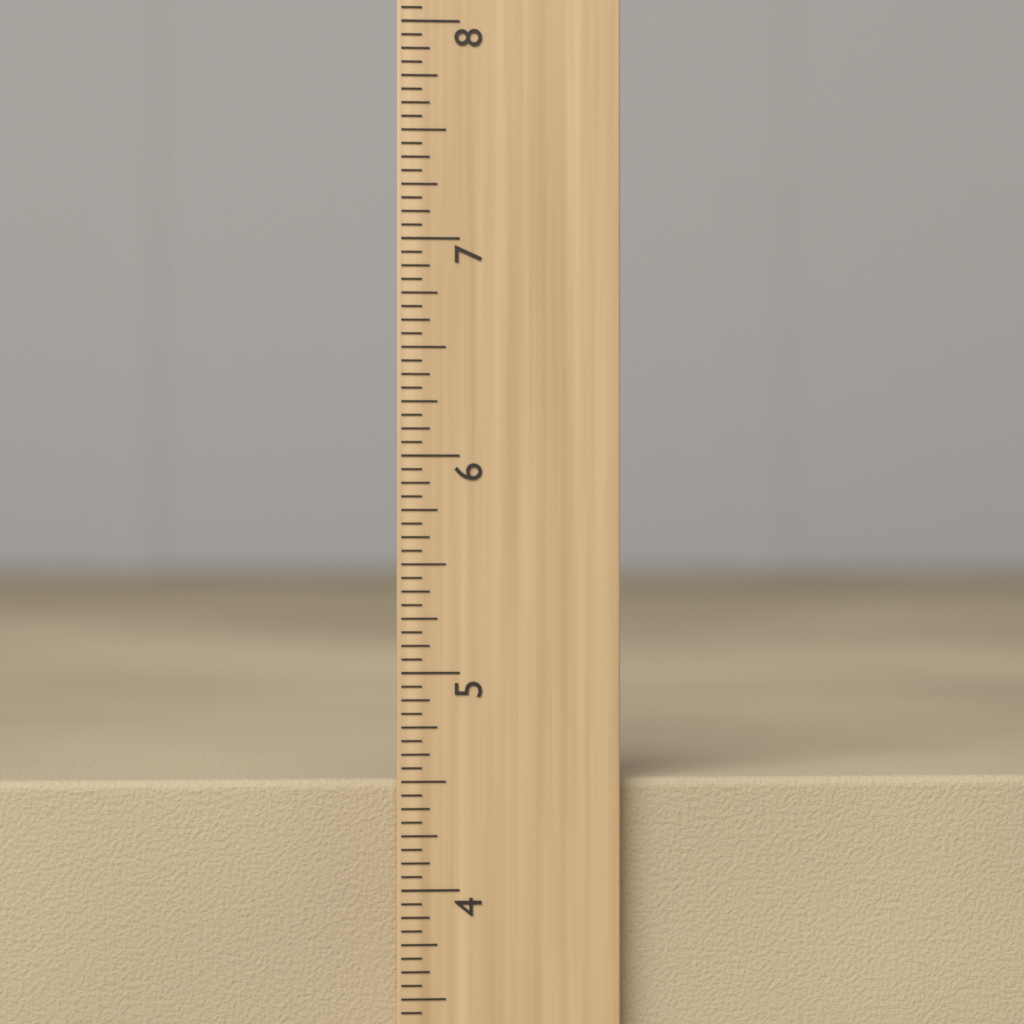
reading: 4.5000 inch
